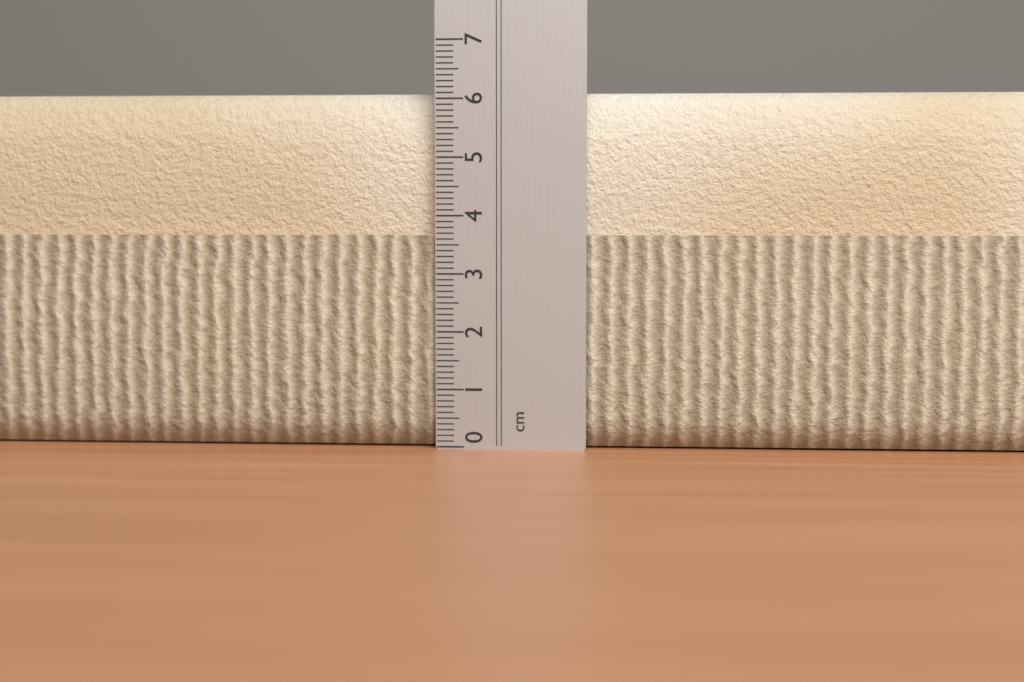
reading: 6.1 cm
